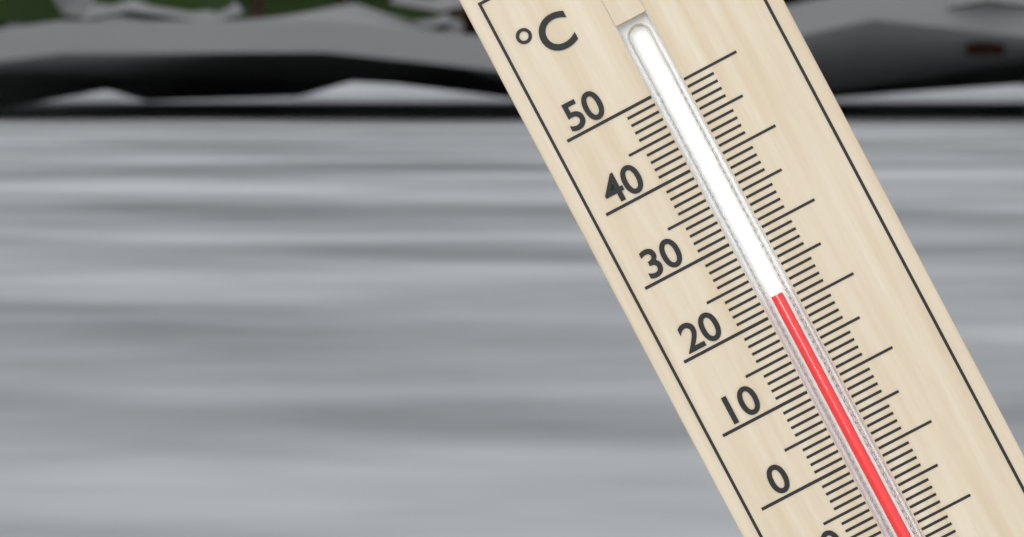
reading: 22 °C
